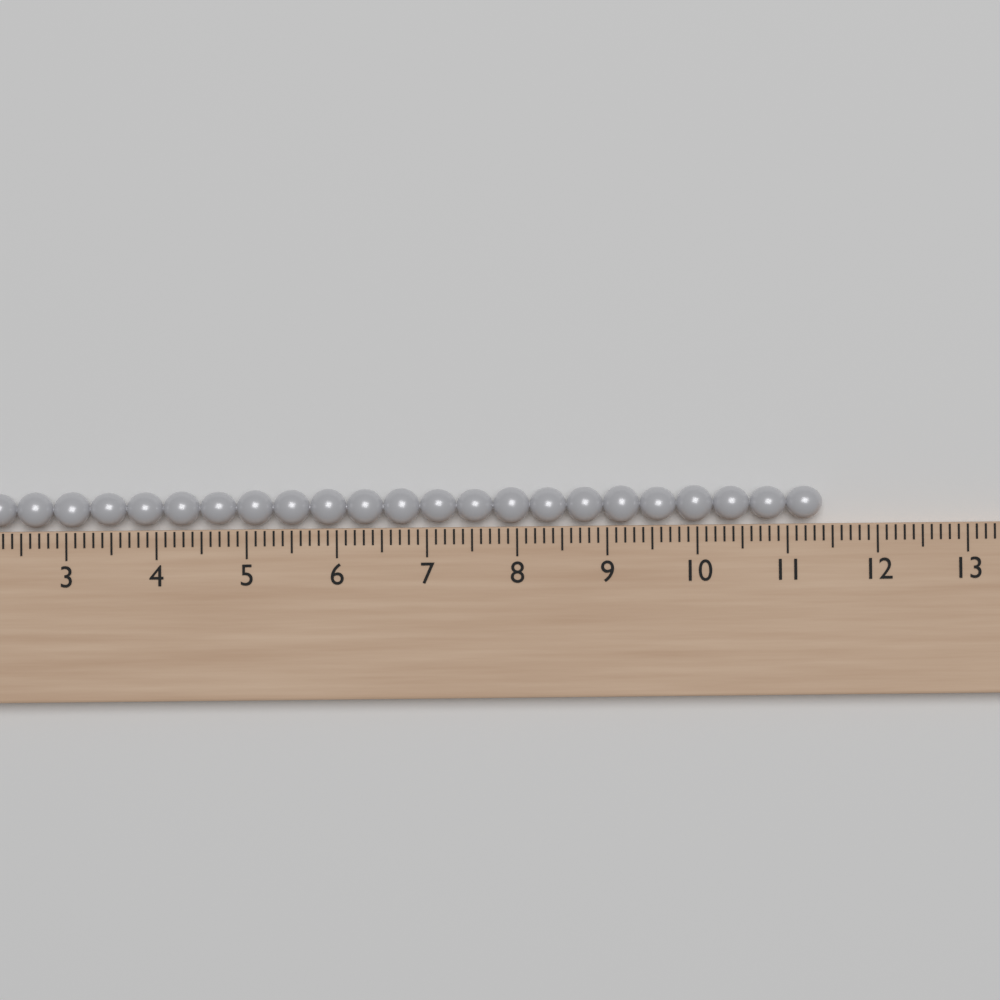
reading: 11.4 (no unit)
